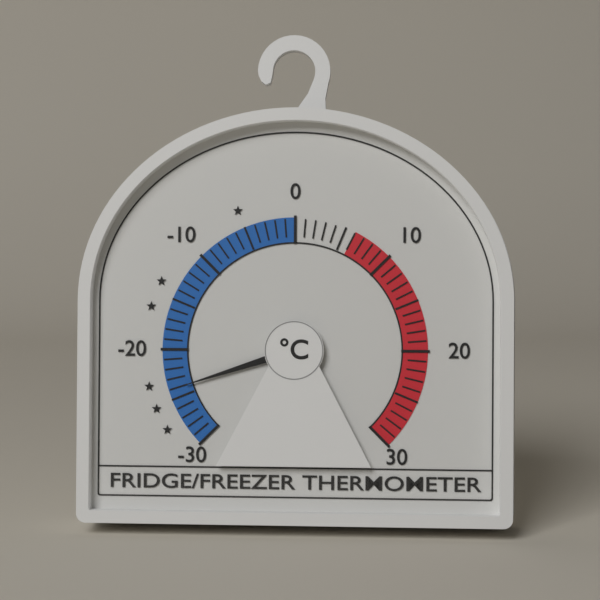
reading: -24 °C
